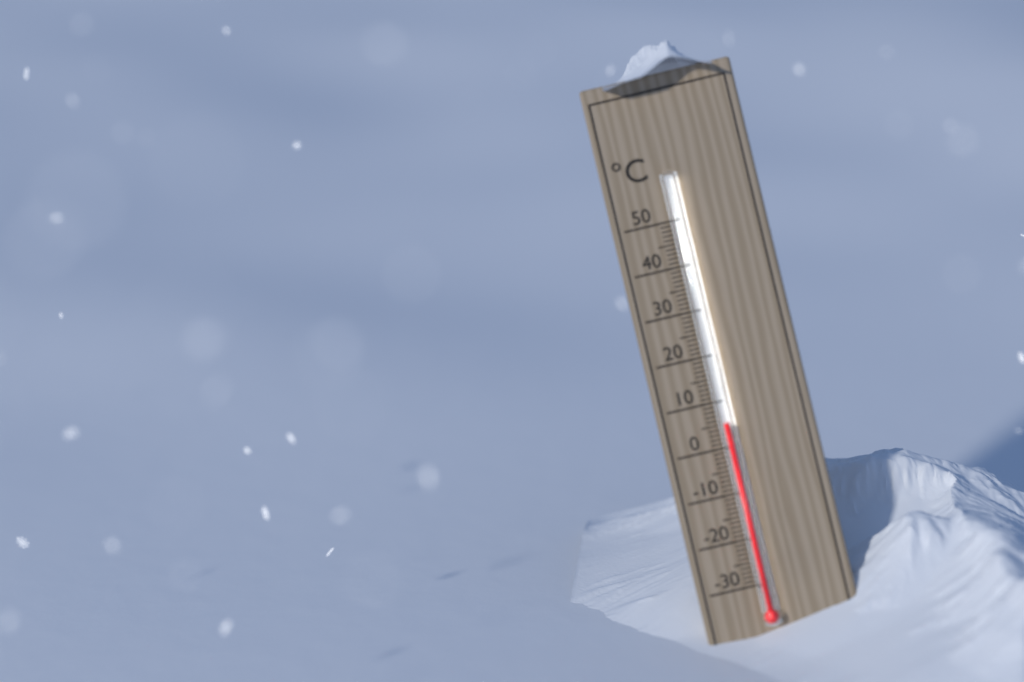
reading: 5 °C
